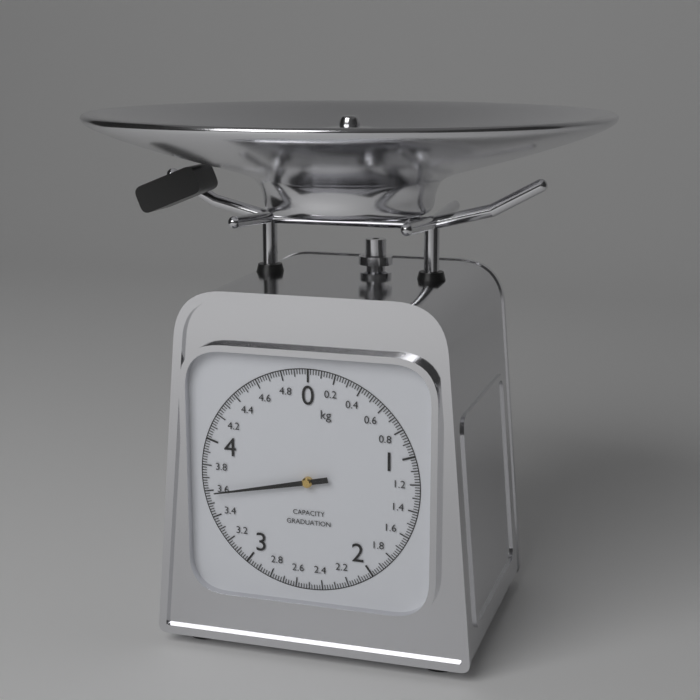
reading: 3.58 kg
